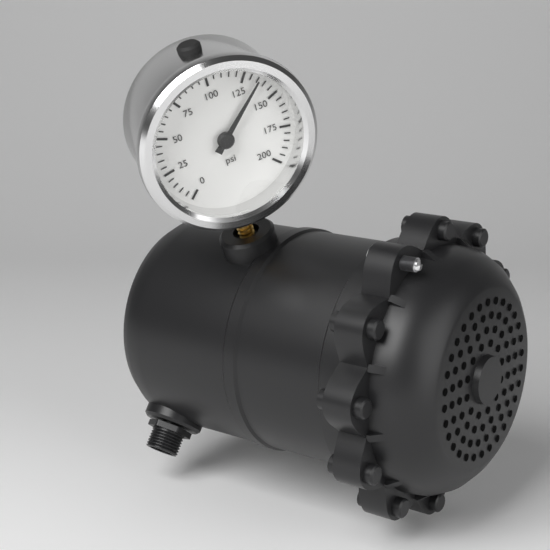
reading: 135 psi
